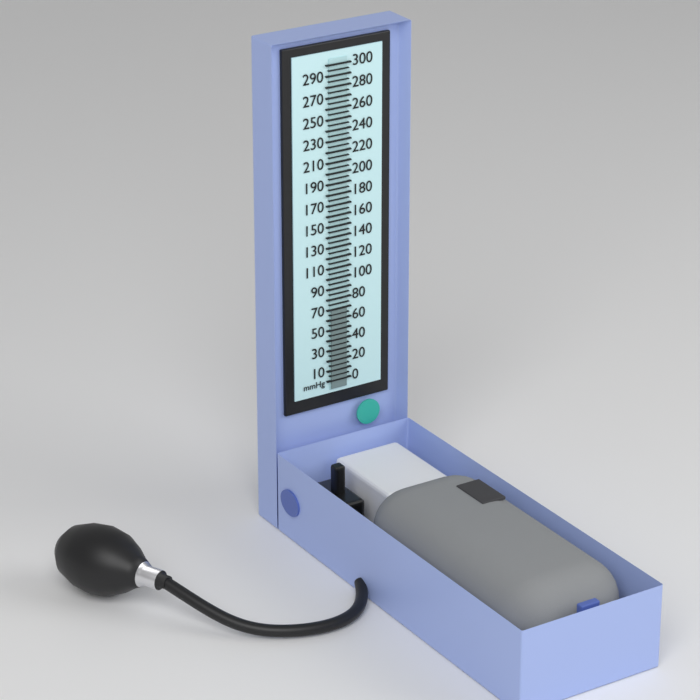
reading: 70 mmHg
